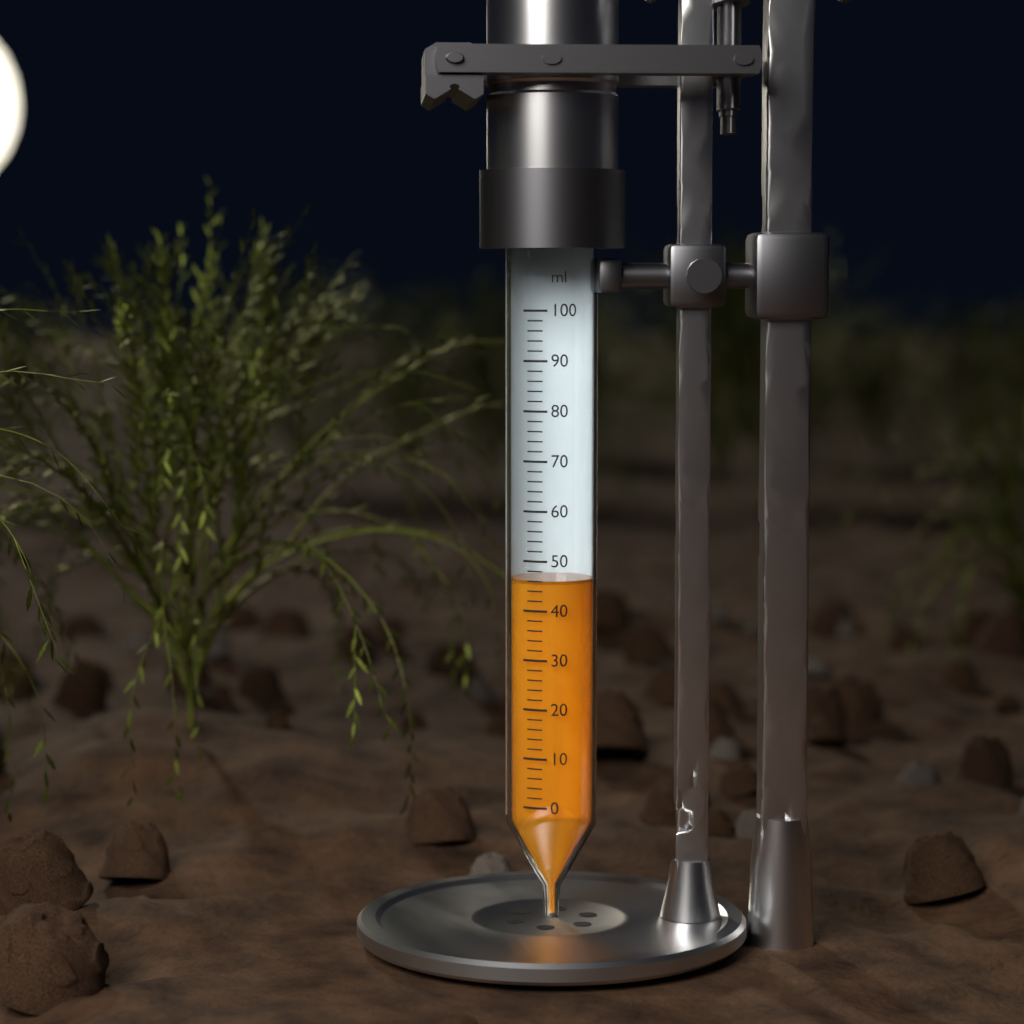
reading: 46 ml
